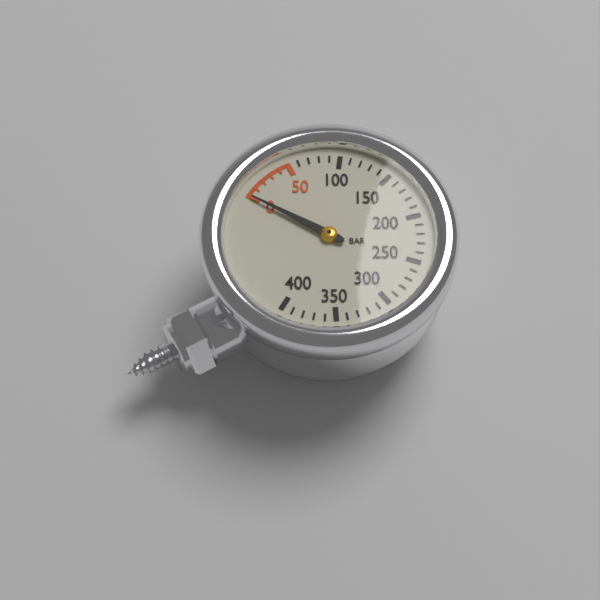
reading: 0 bar
